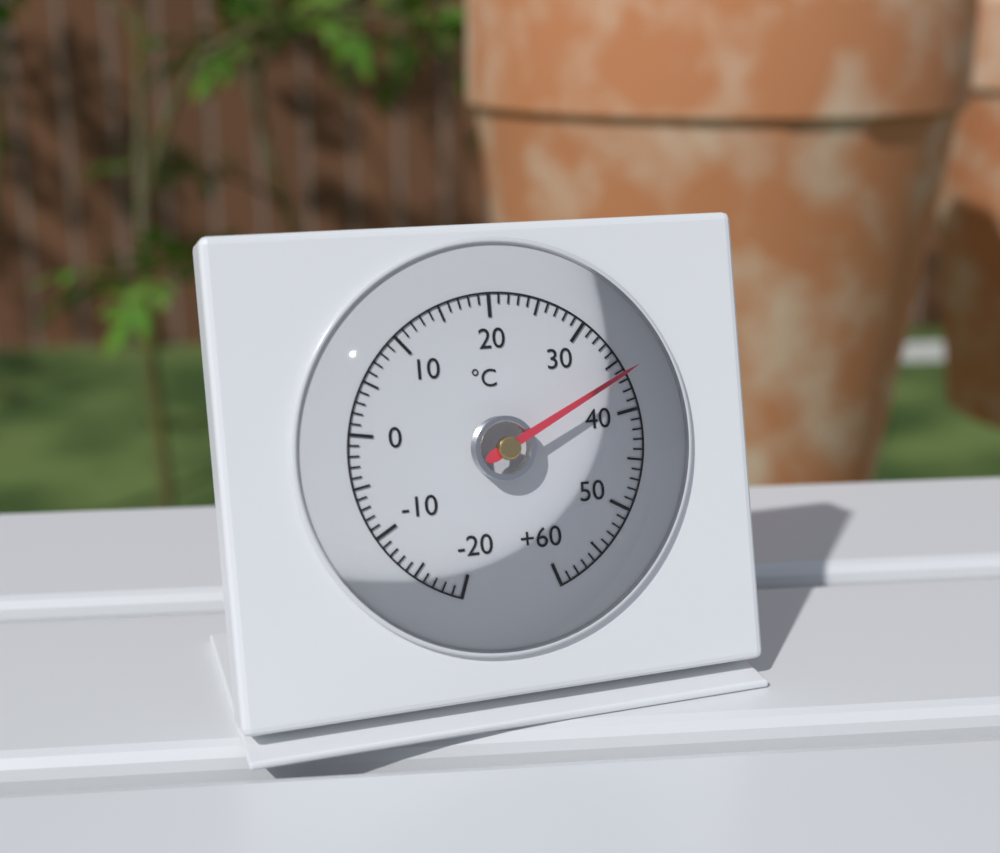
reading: 36 °C
